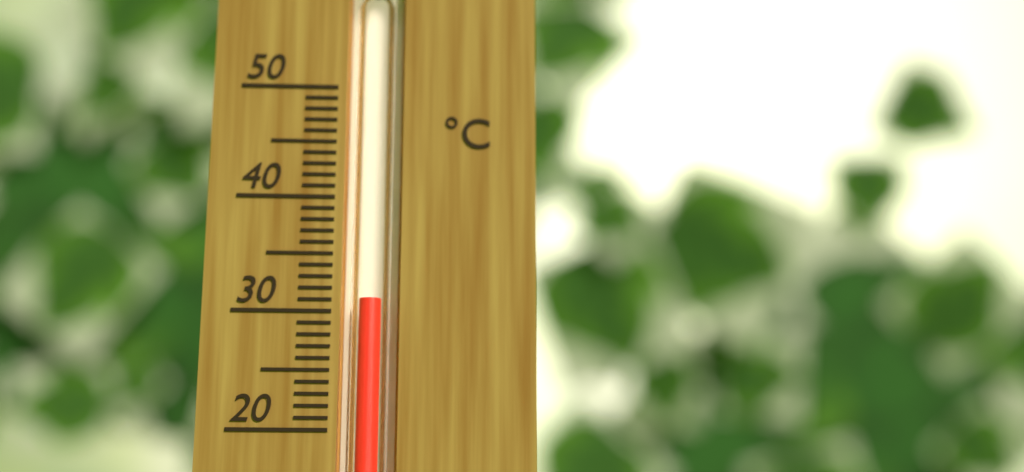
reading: 31 °C
